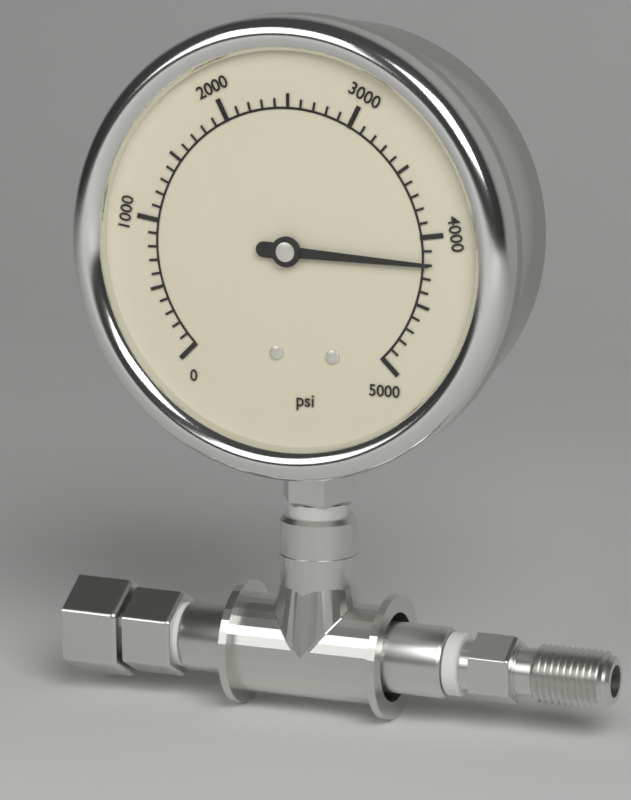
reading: 4200 psi
